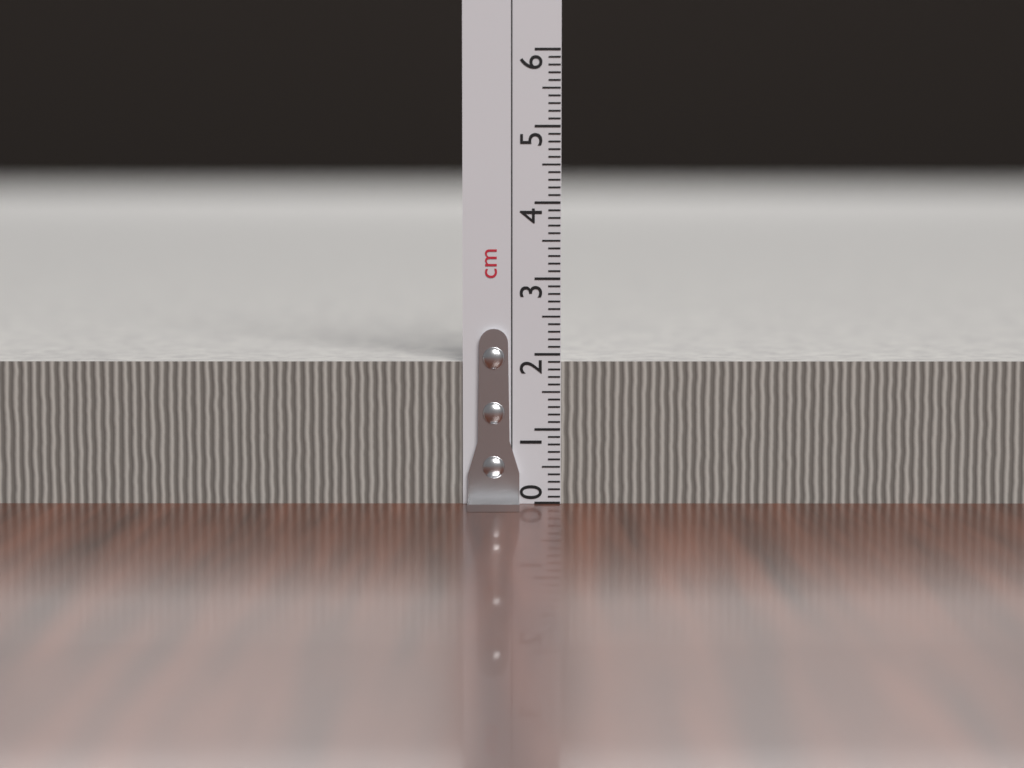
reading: 1.9 cm
